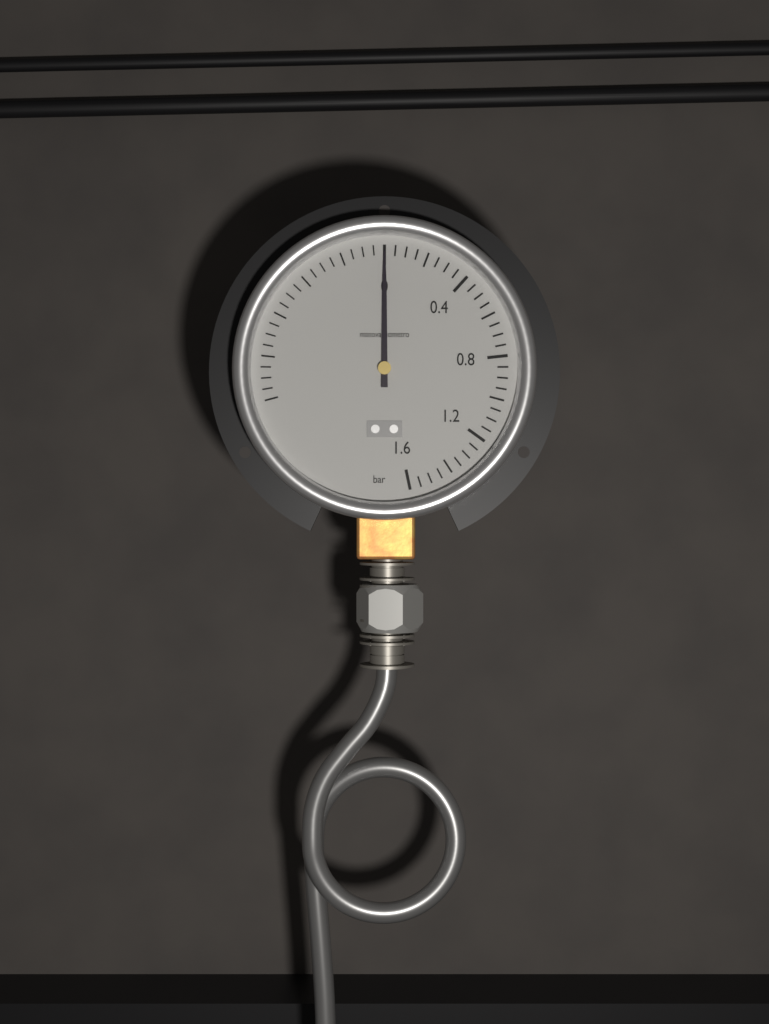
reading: 0.00 bar
